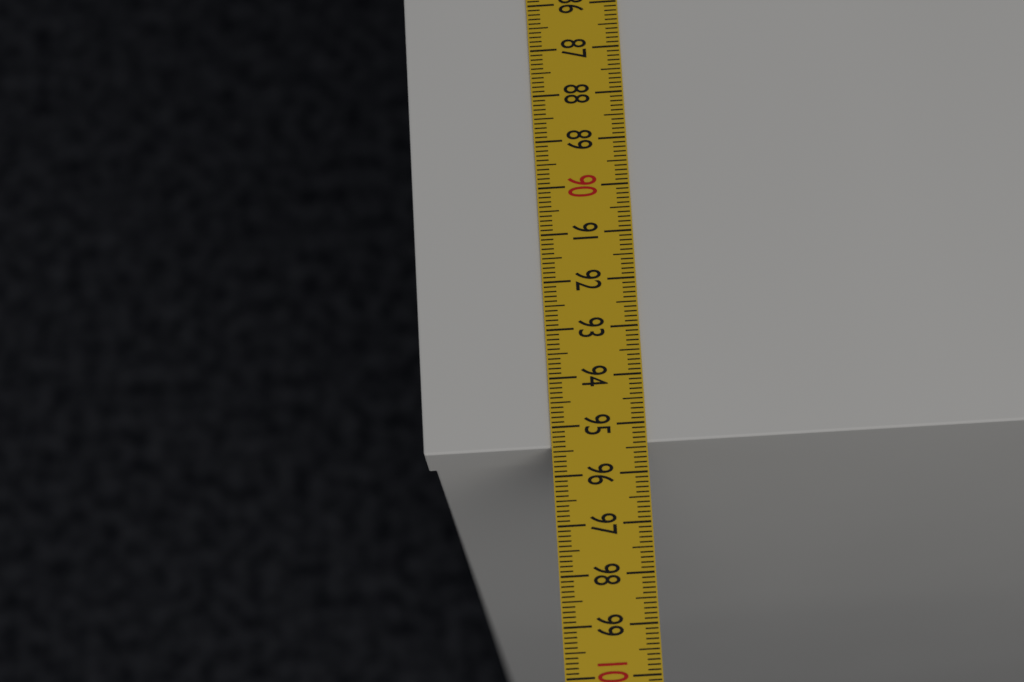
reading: 95.4 cm
